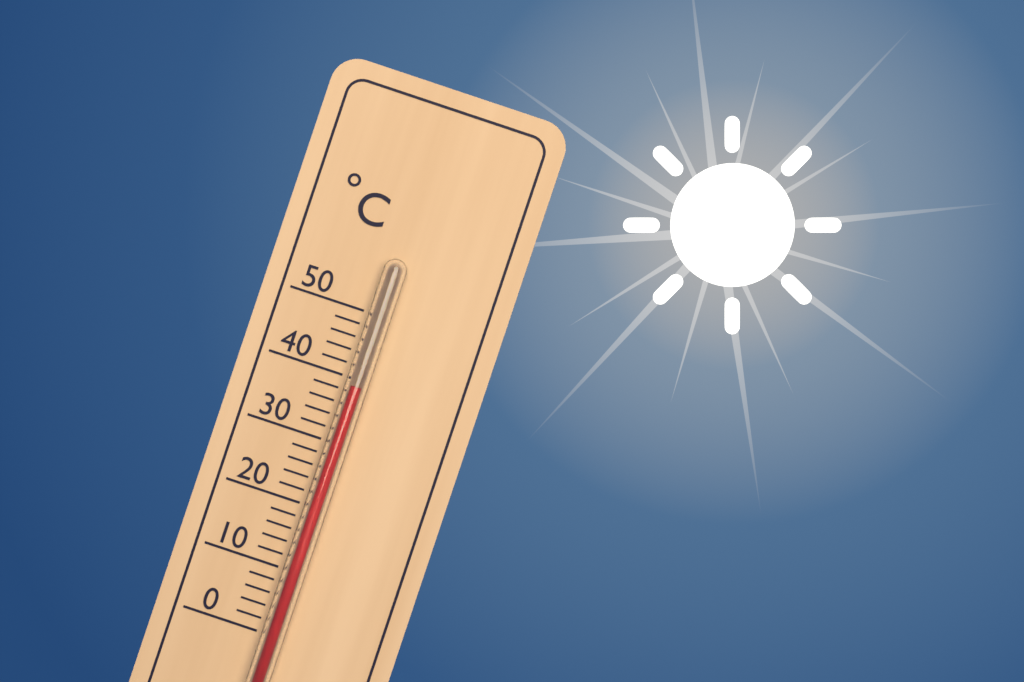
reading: 39 °C
